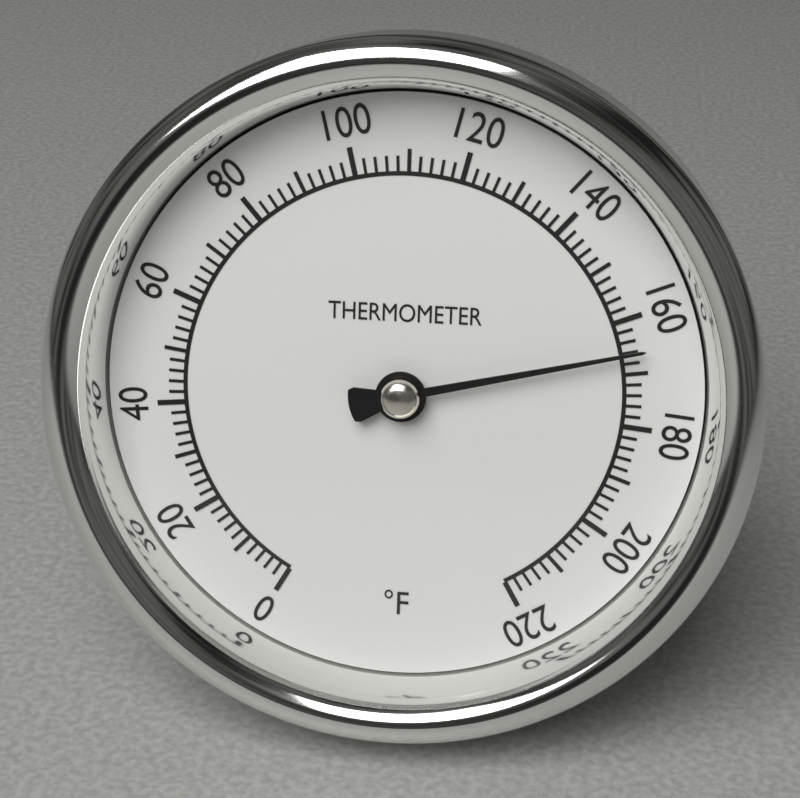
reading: 166 °F
